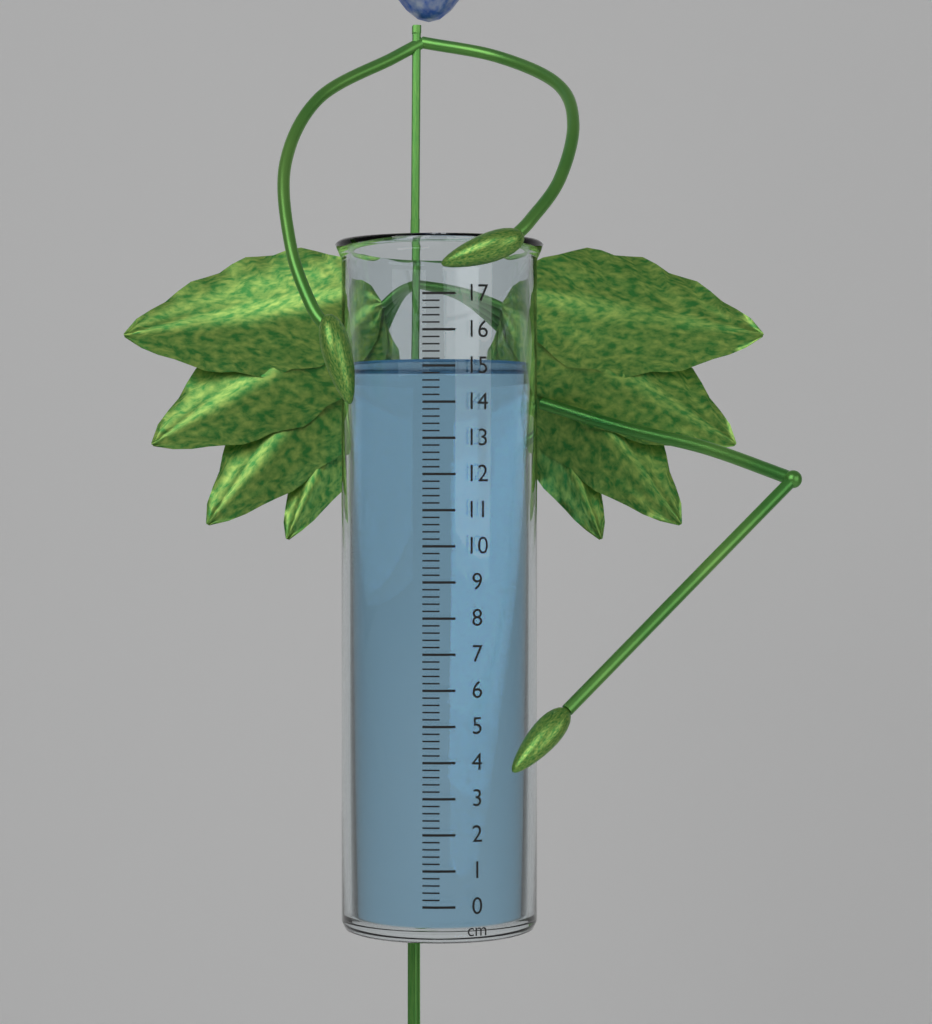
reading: 15.2 cm
